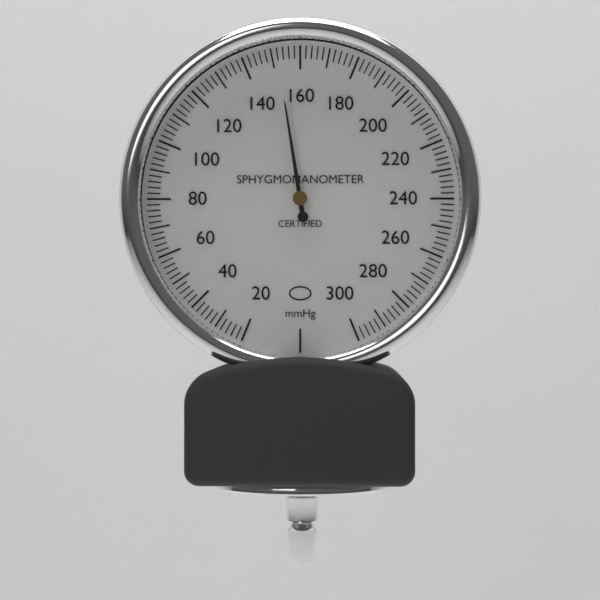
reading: 152 mmHg
